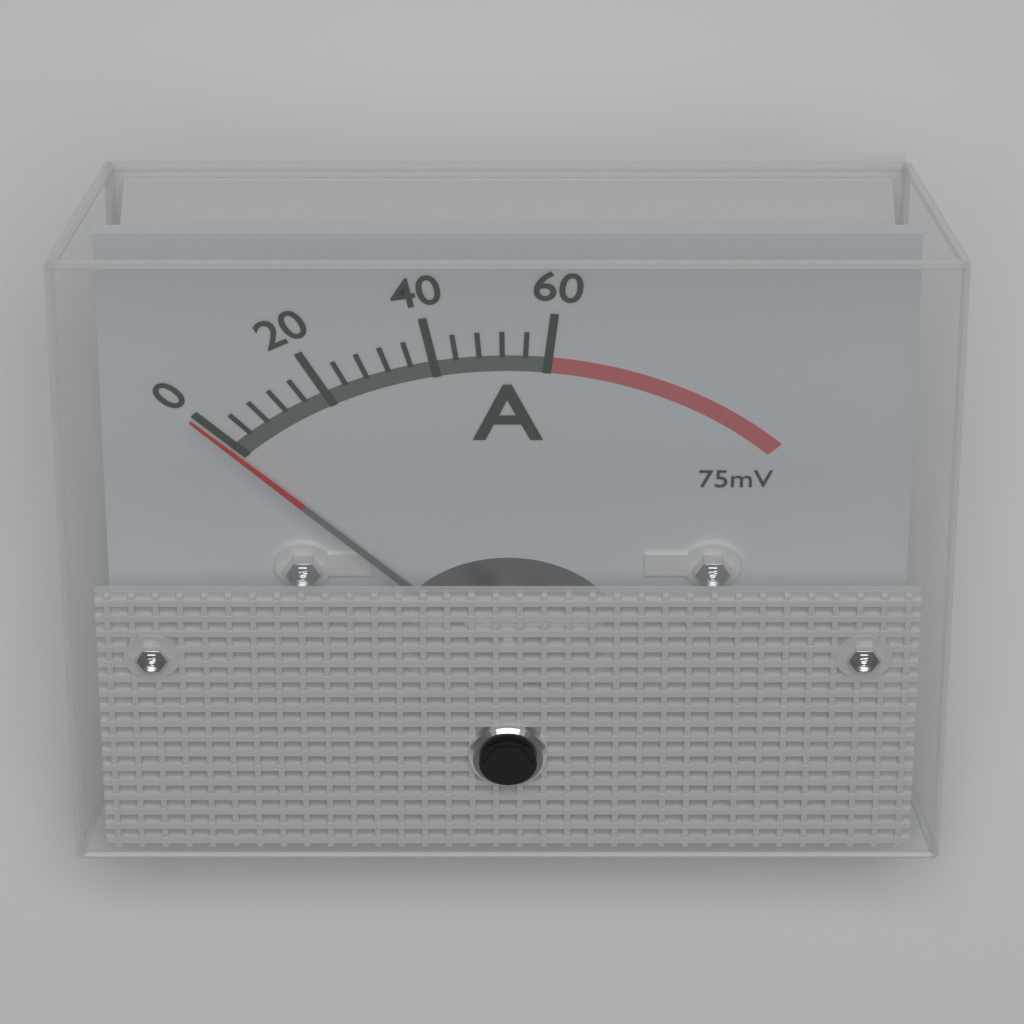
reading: 0 A
